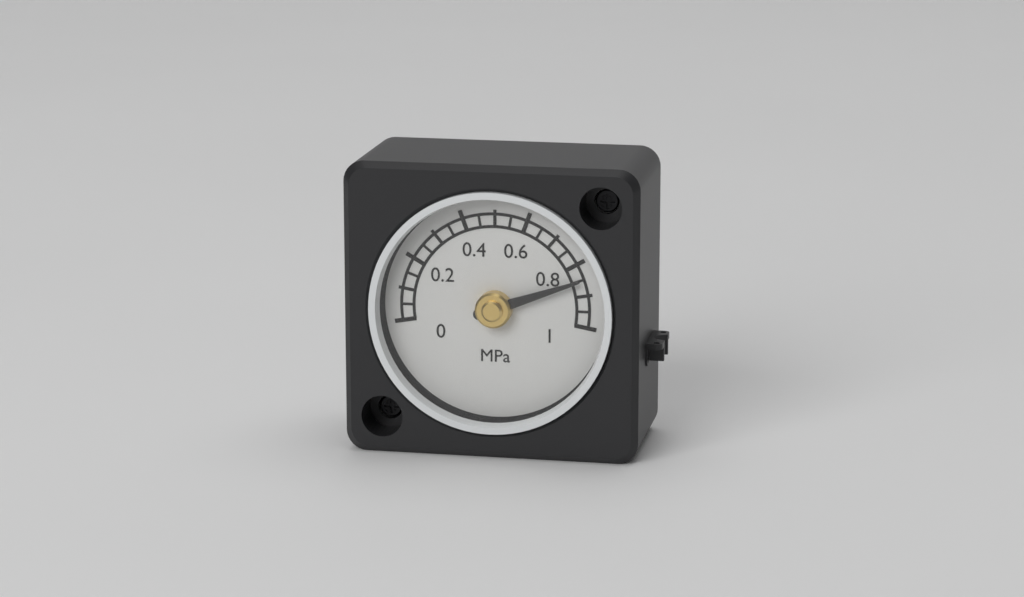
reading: 0.85 MPa
